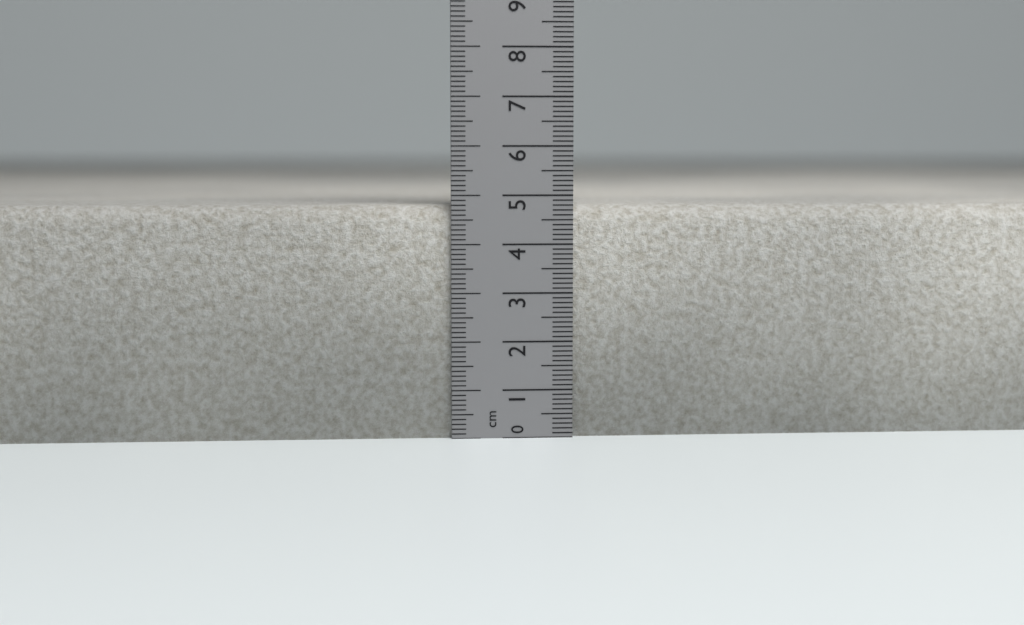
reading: 4.8 cm
